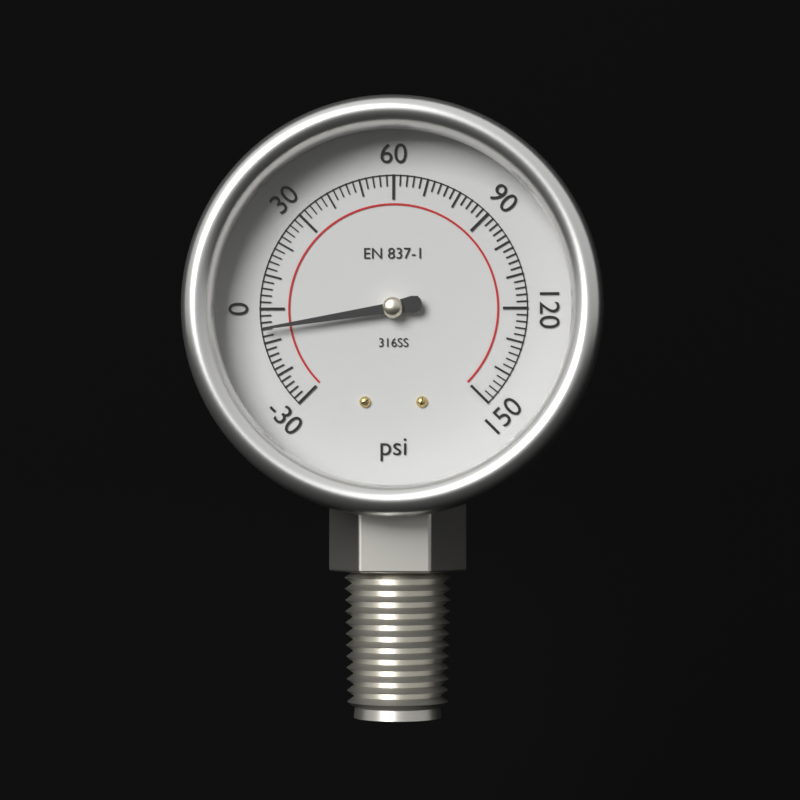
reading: -6 psi
